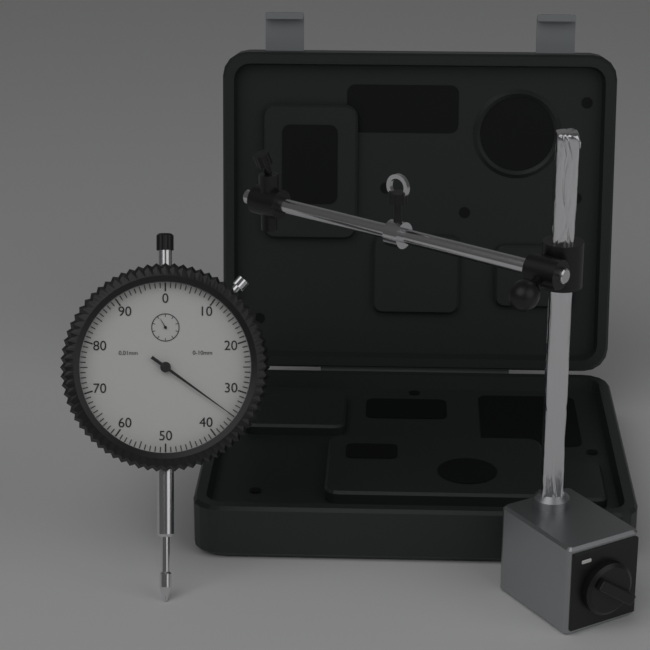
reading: 0.35 mm
